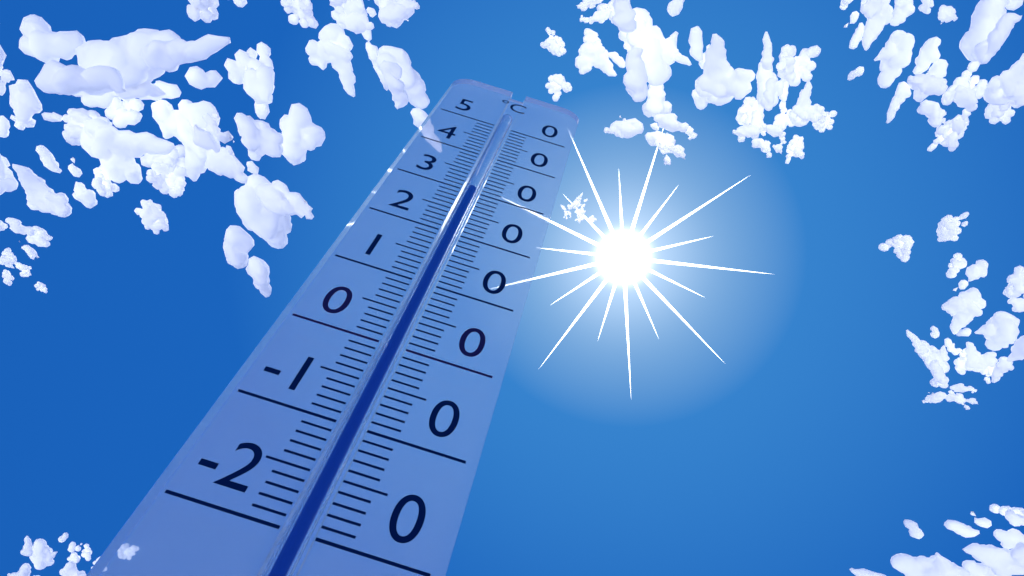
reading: 31 °C
